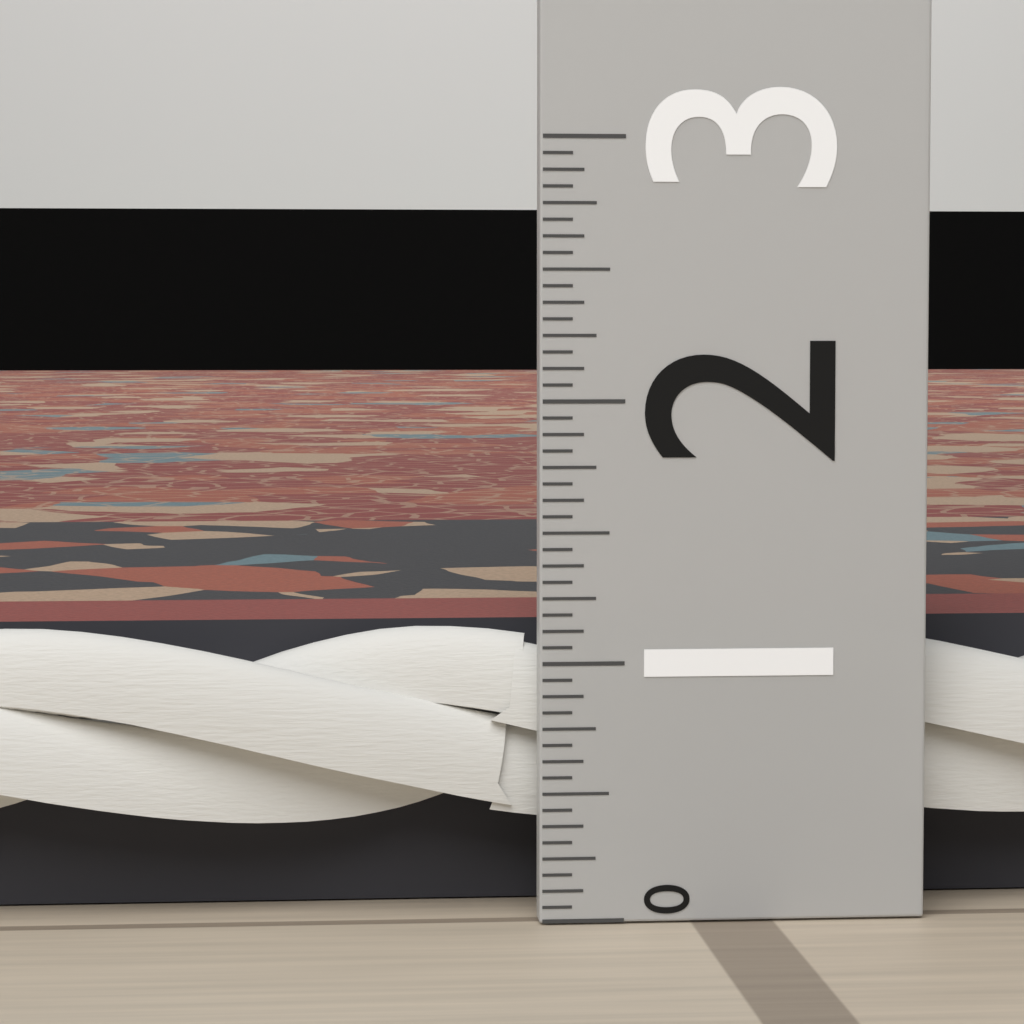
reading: 1.1250 (no unit)
